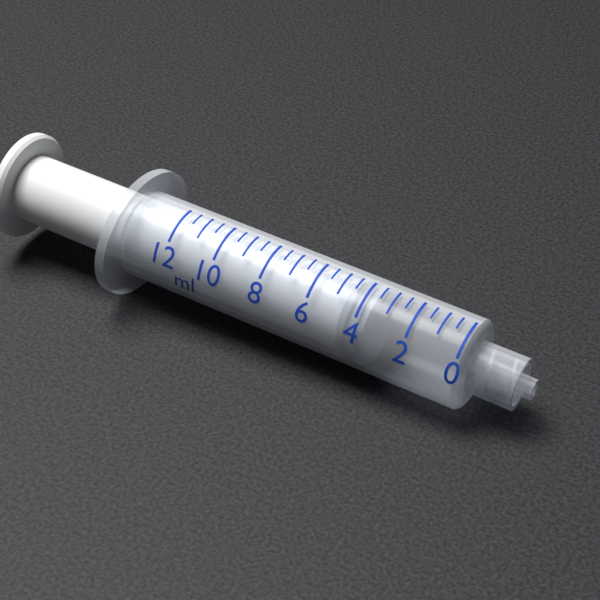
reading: 3.5 ml
